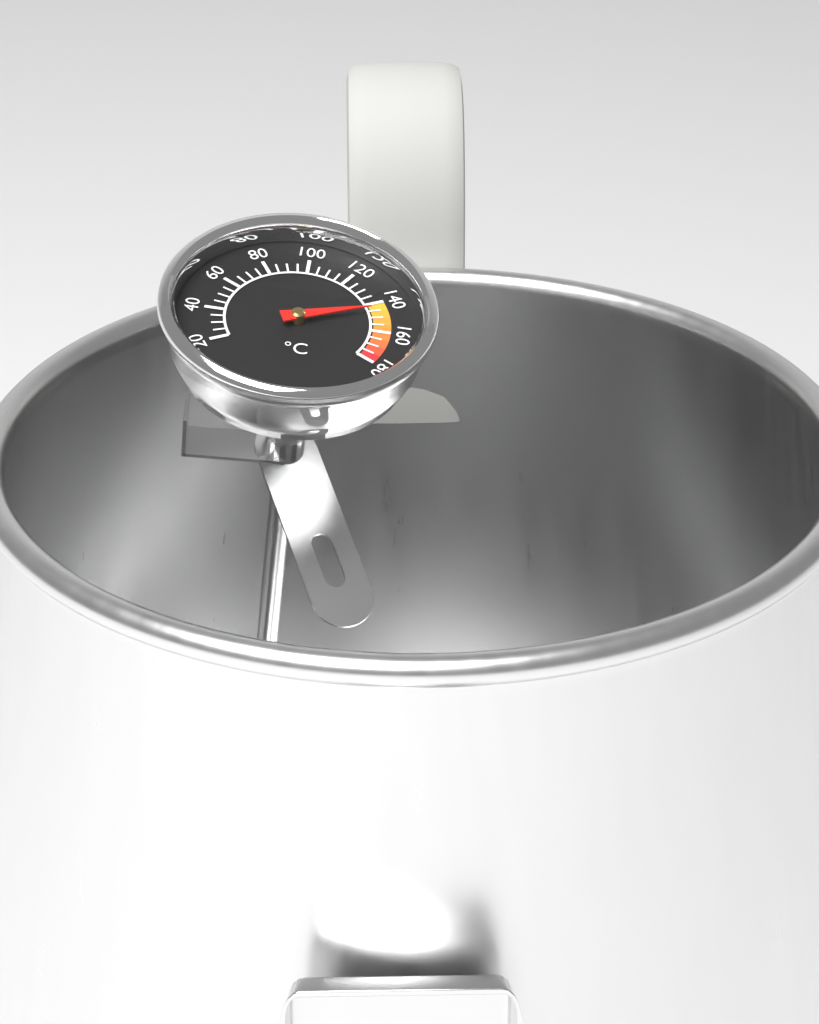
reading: 145 °C
